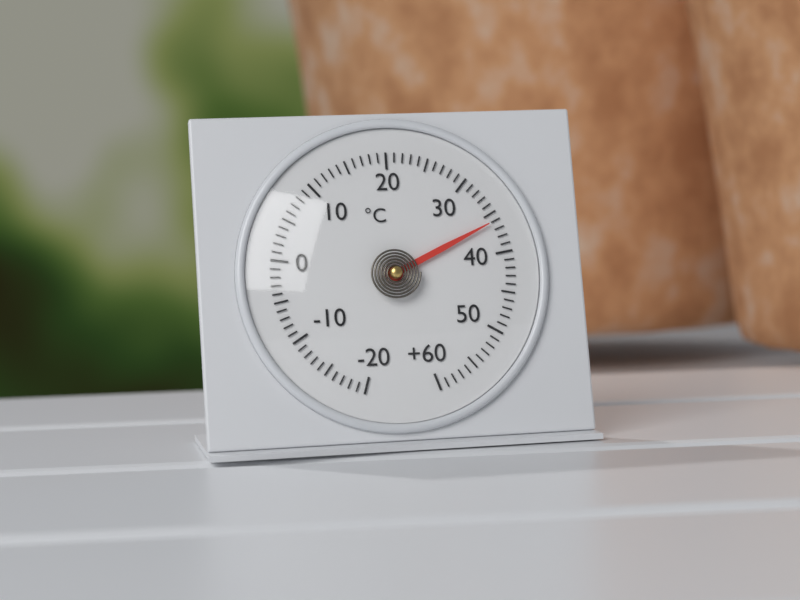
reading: 36 °C
